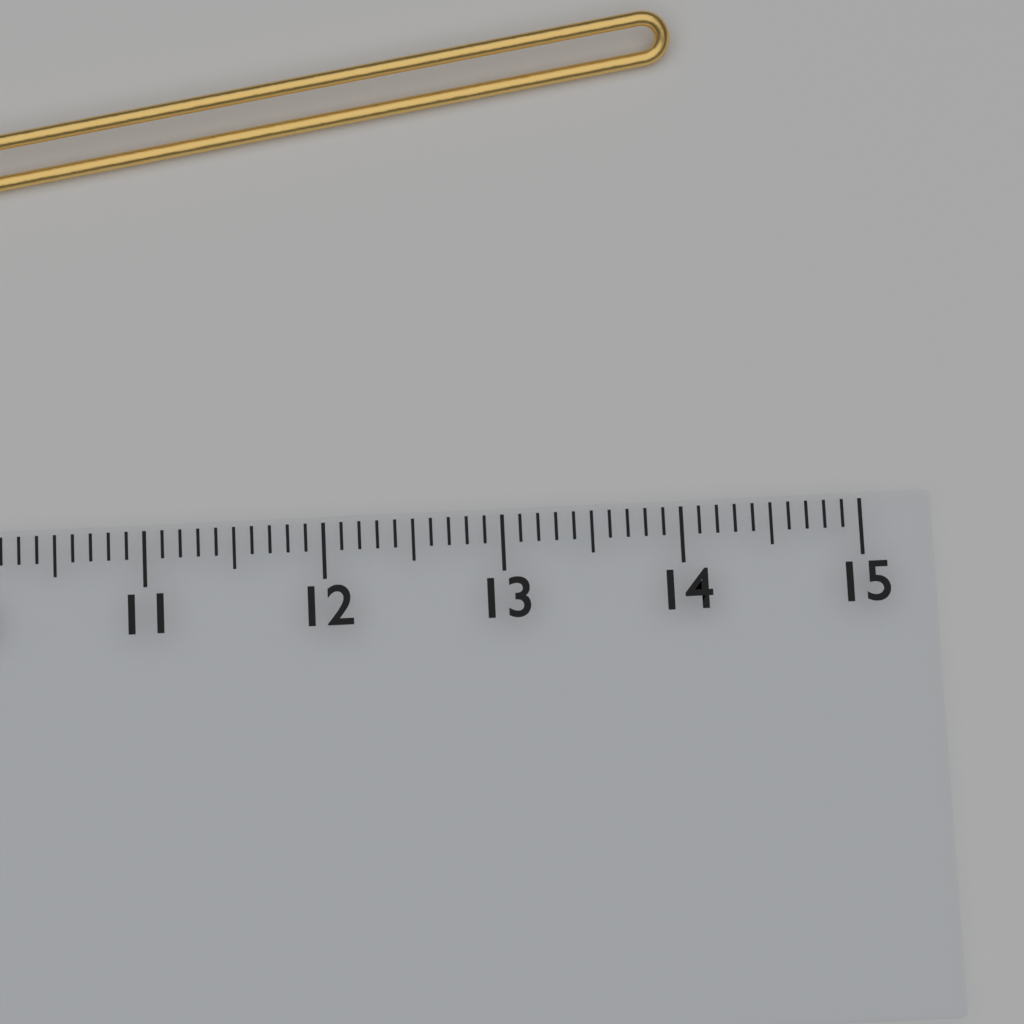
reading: 14.1 cm
